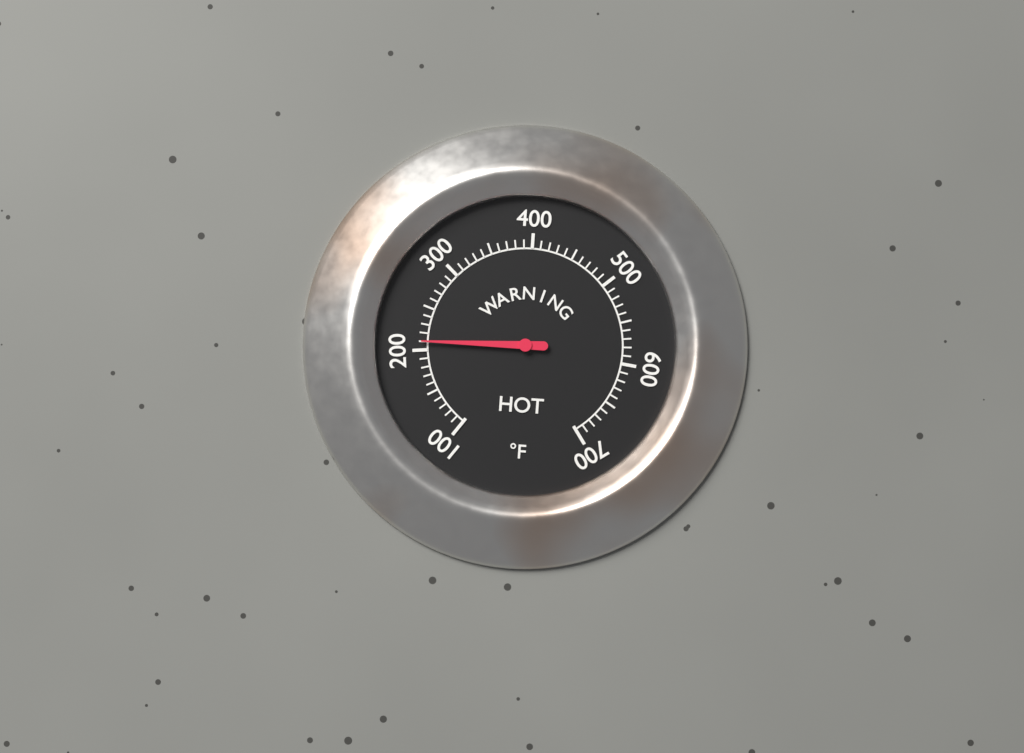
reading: 210 °F
